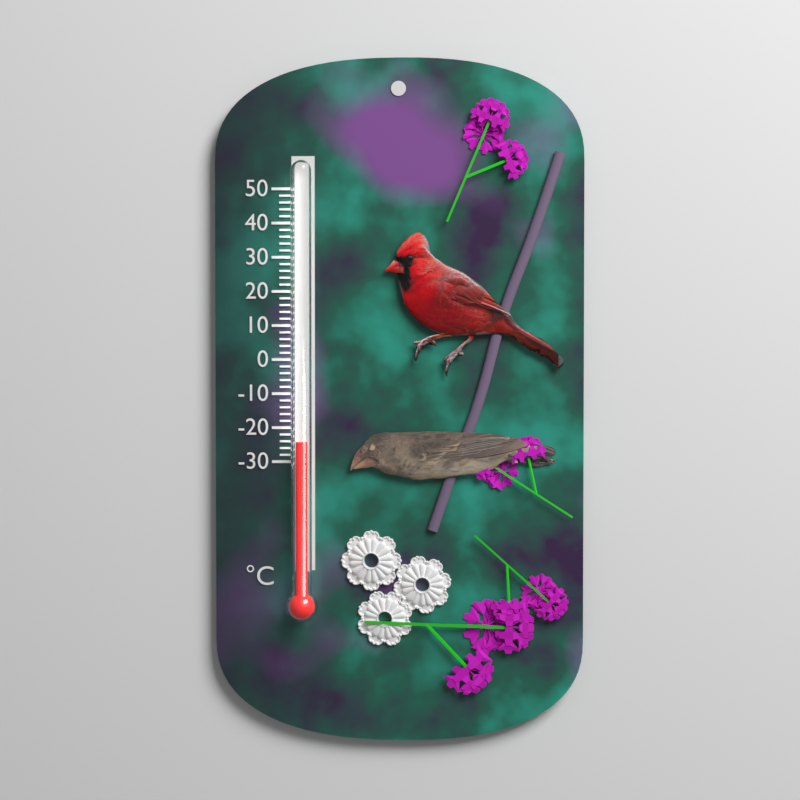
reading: -24 °C
